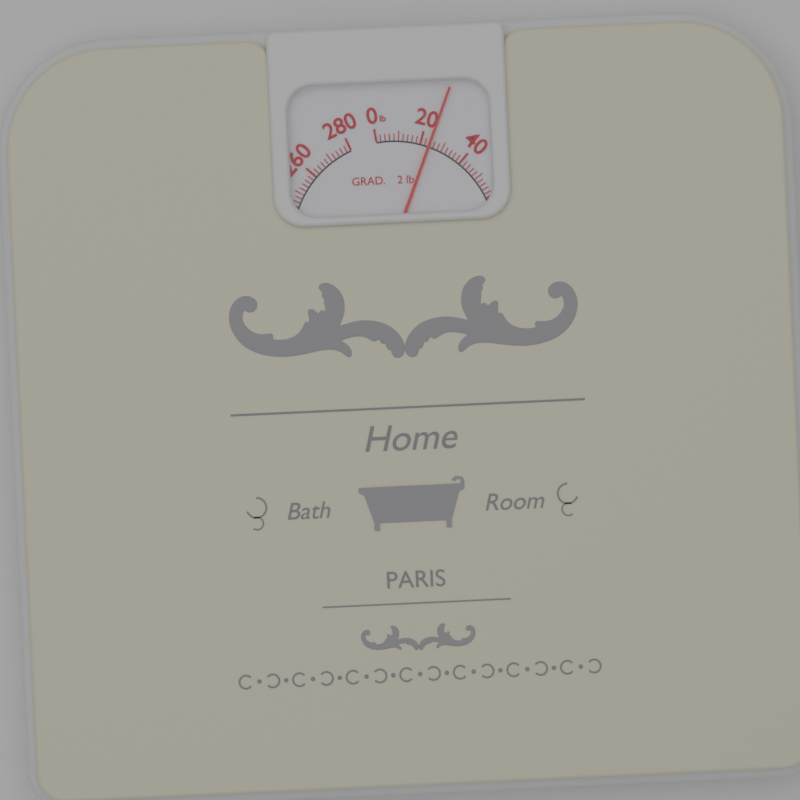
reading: 24 lb
